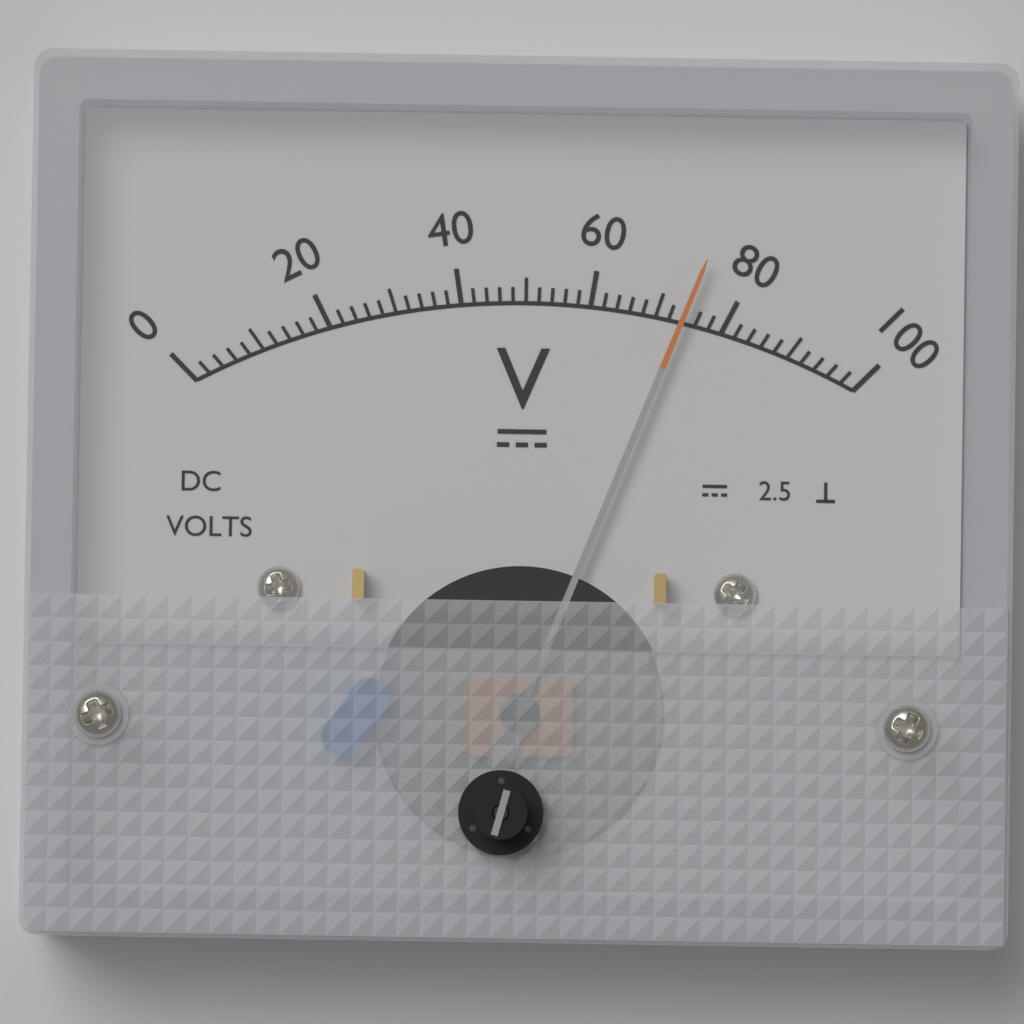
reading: 74 V
